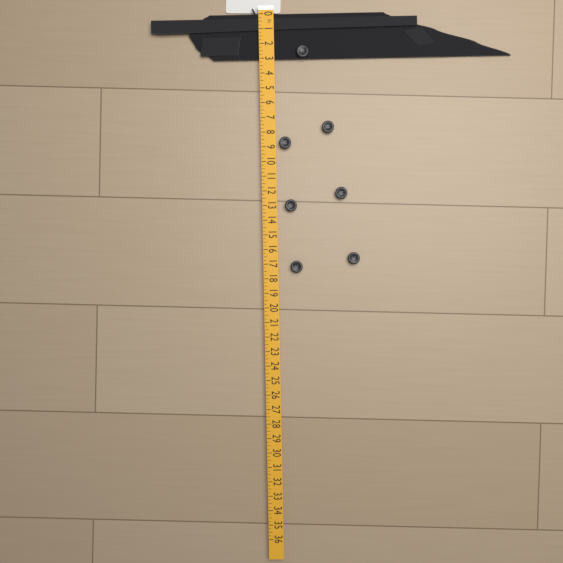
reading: 3.00 in
